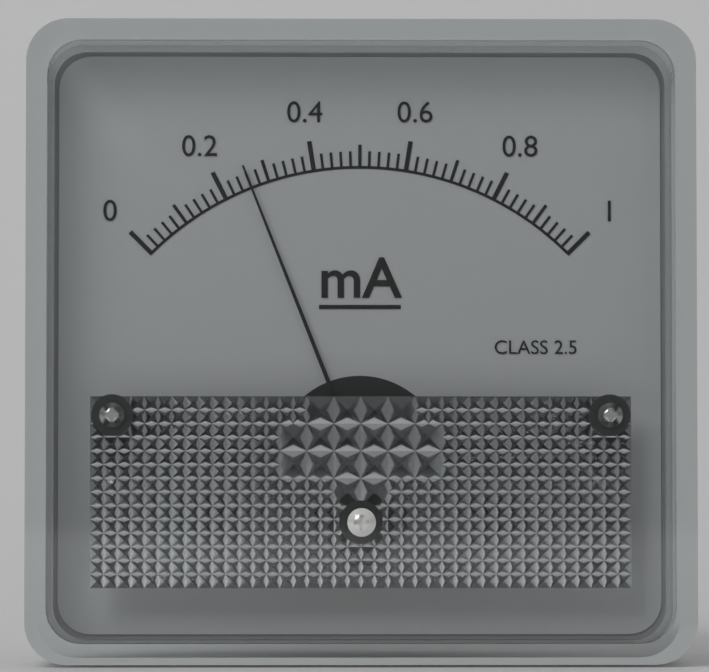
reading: 0.26 mA
